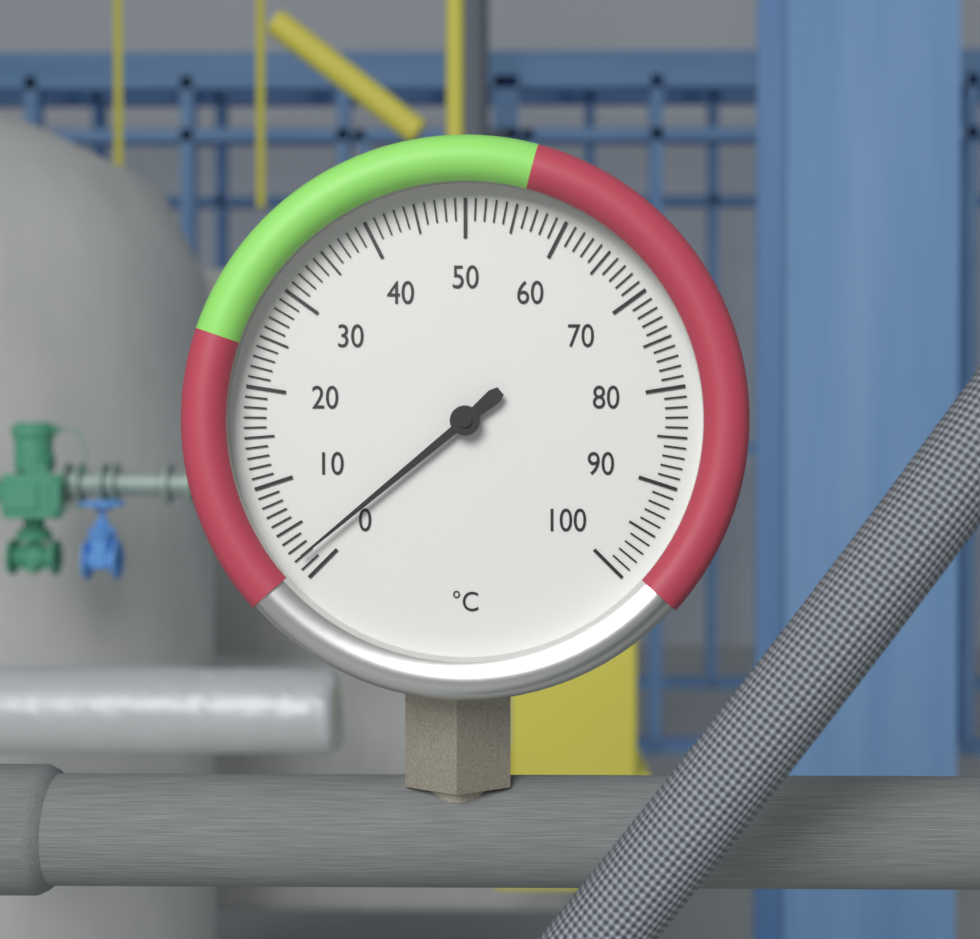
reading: 2 °C
